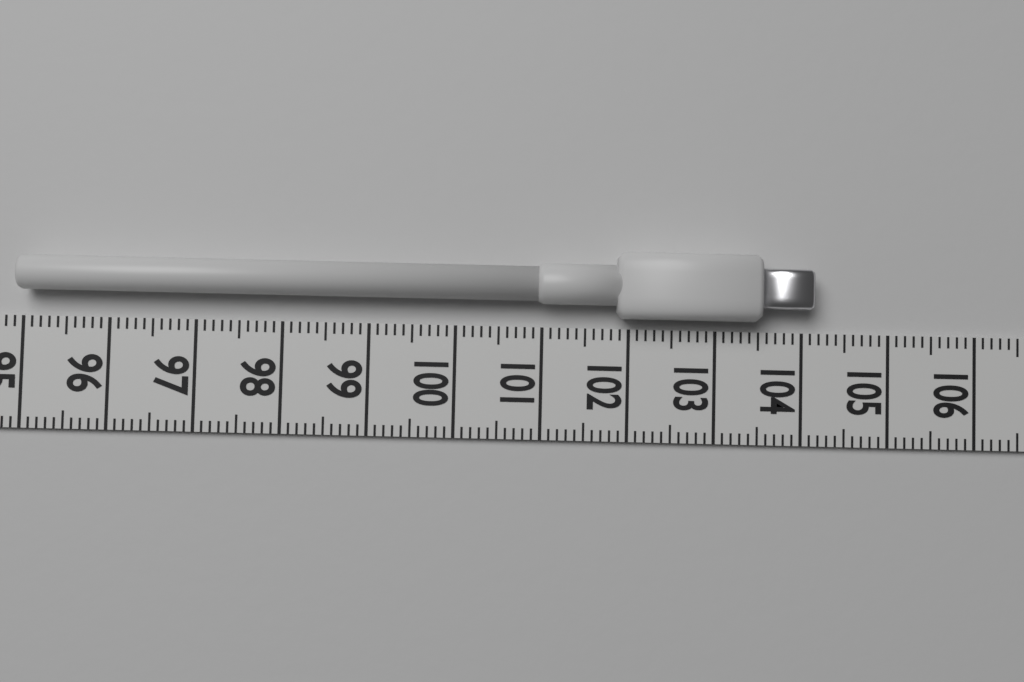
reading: 104.1 (no unit)
